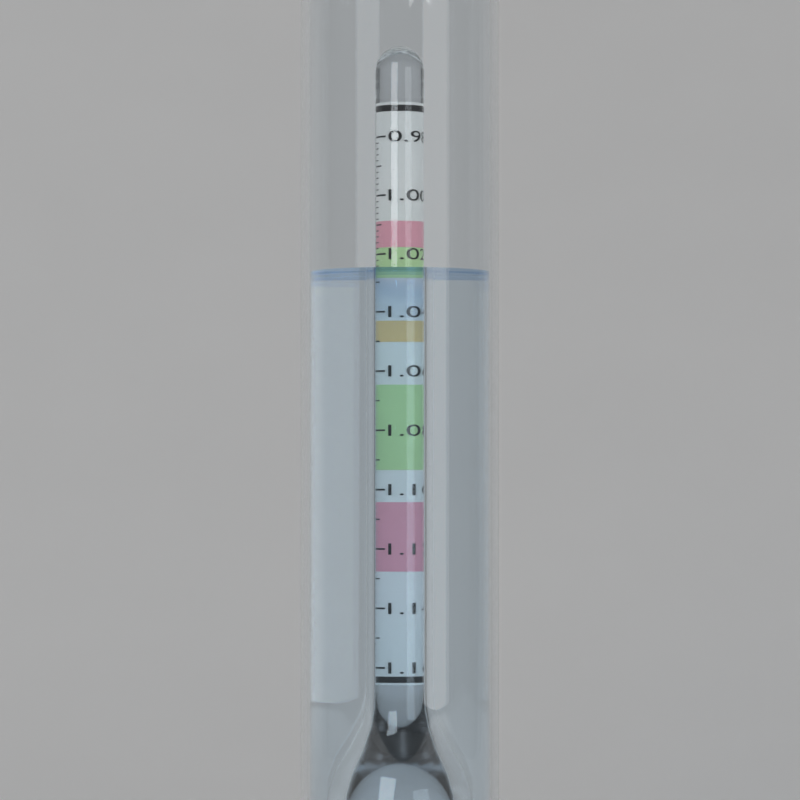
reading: 1.026 (no unit)
